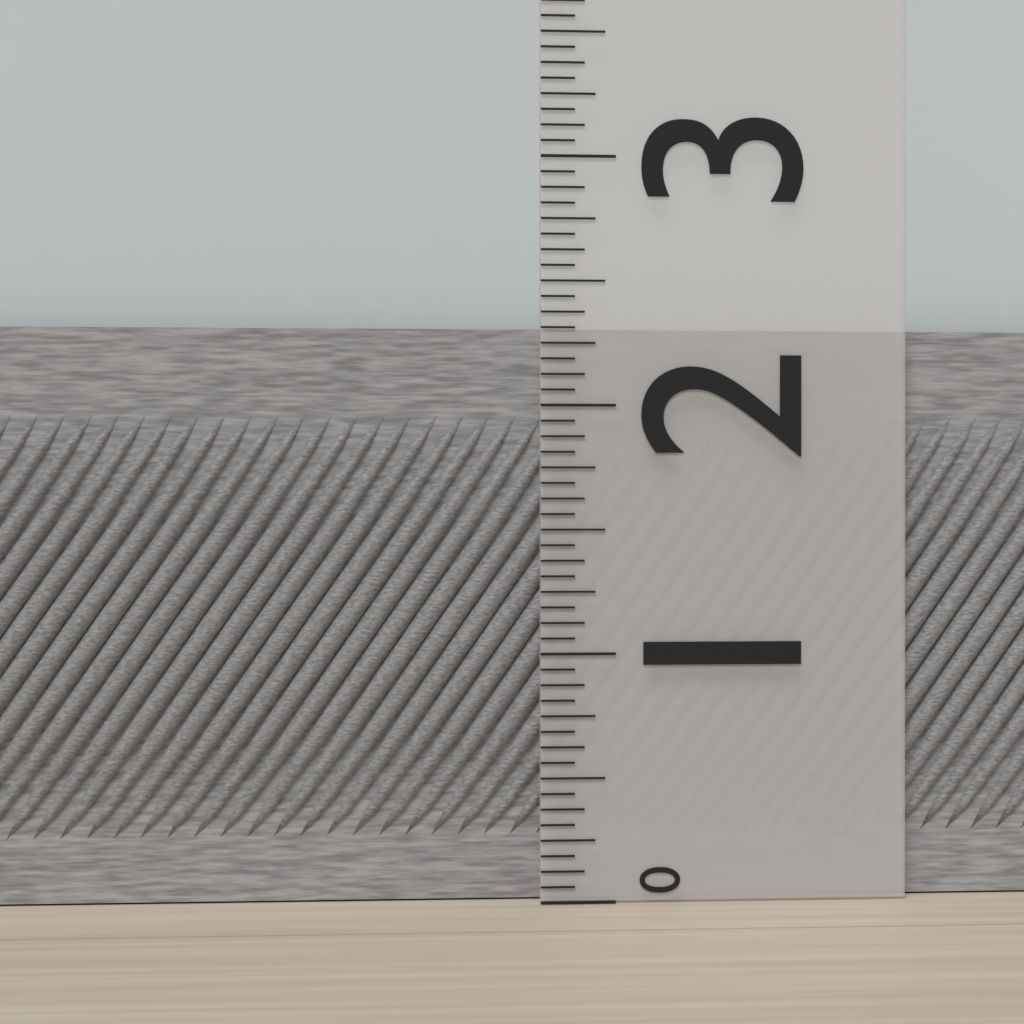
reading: 2.3125 (no unit)
